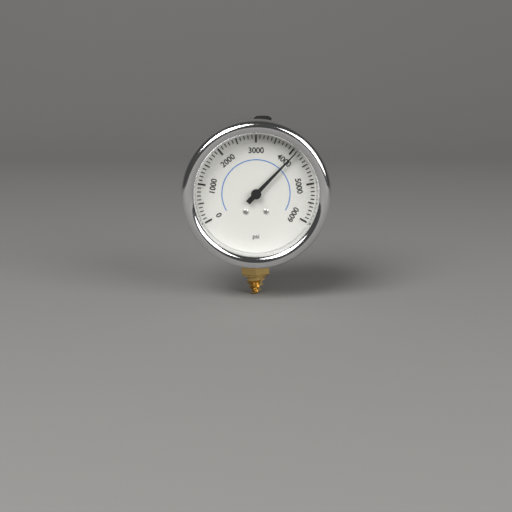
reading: 4100 psi
